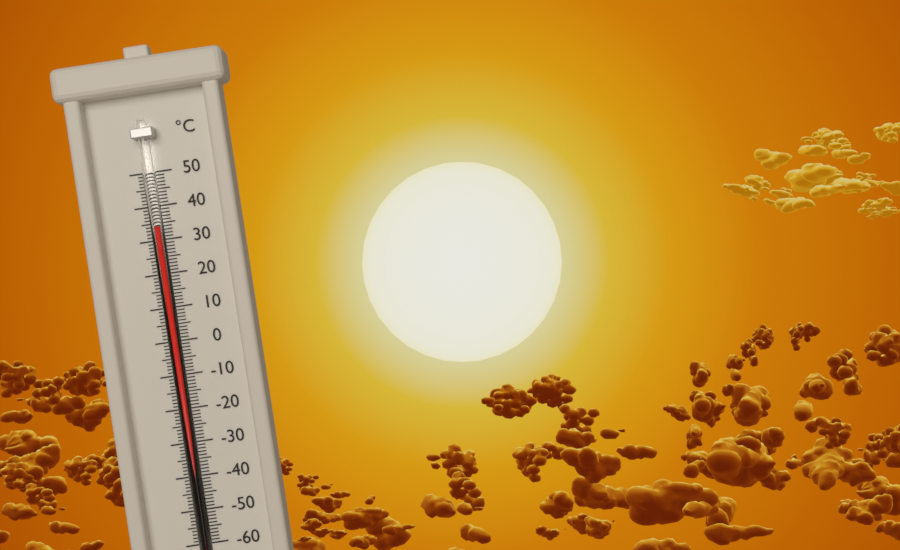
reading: 34 °C
